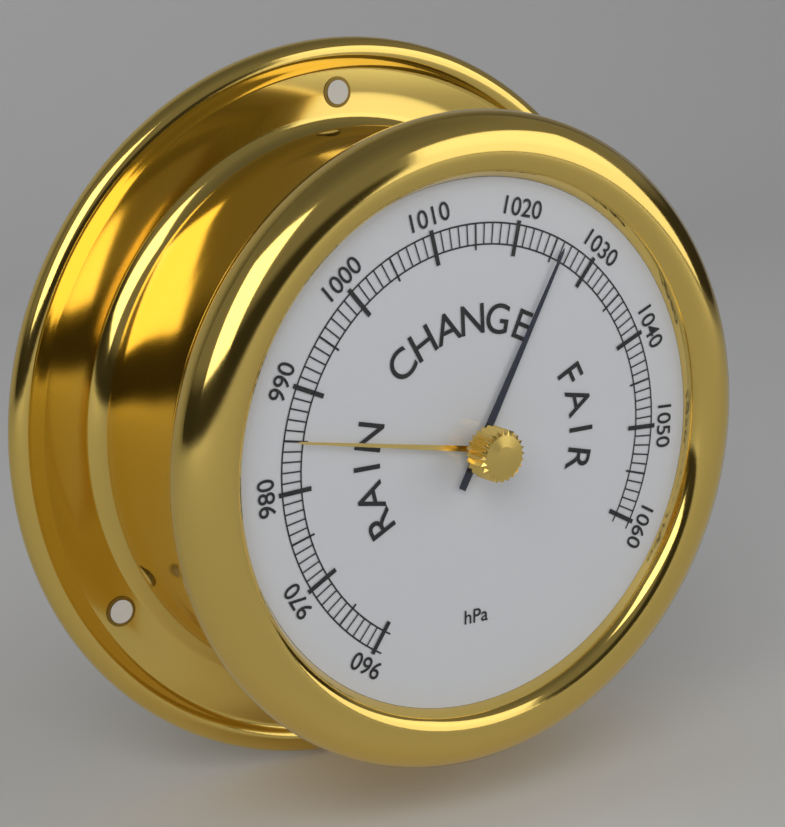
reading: 1026 hPa
